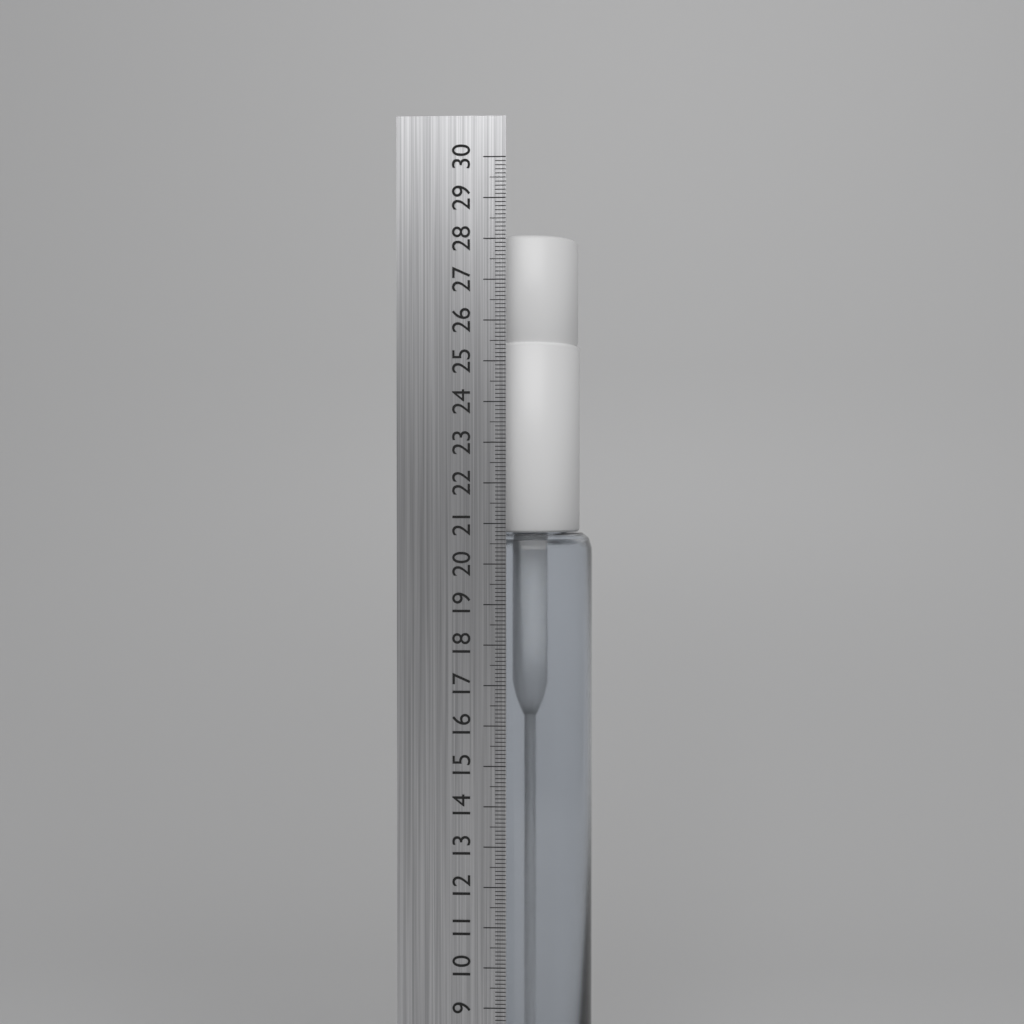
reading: 28.2 cm
